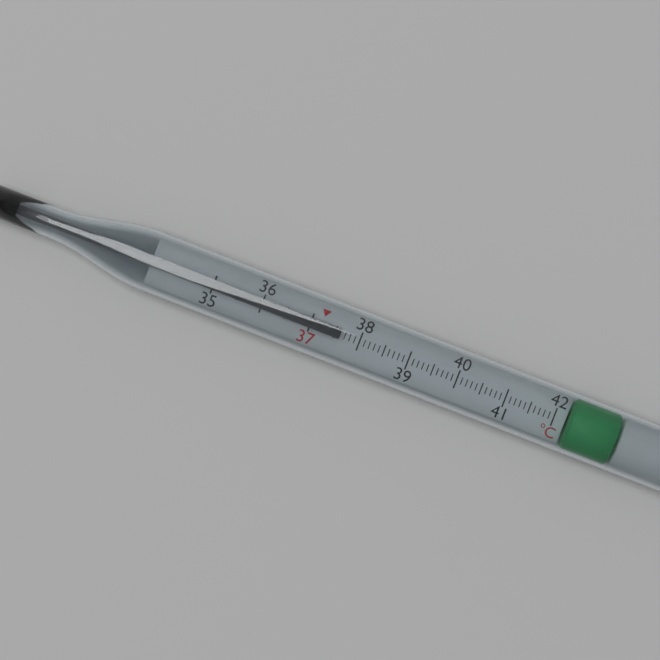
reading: 37.6 °C
